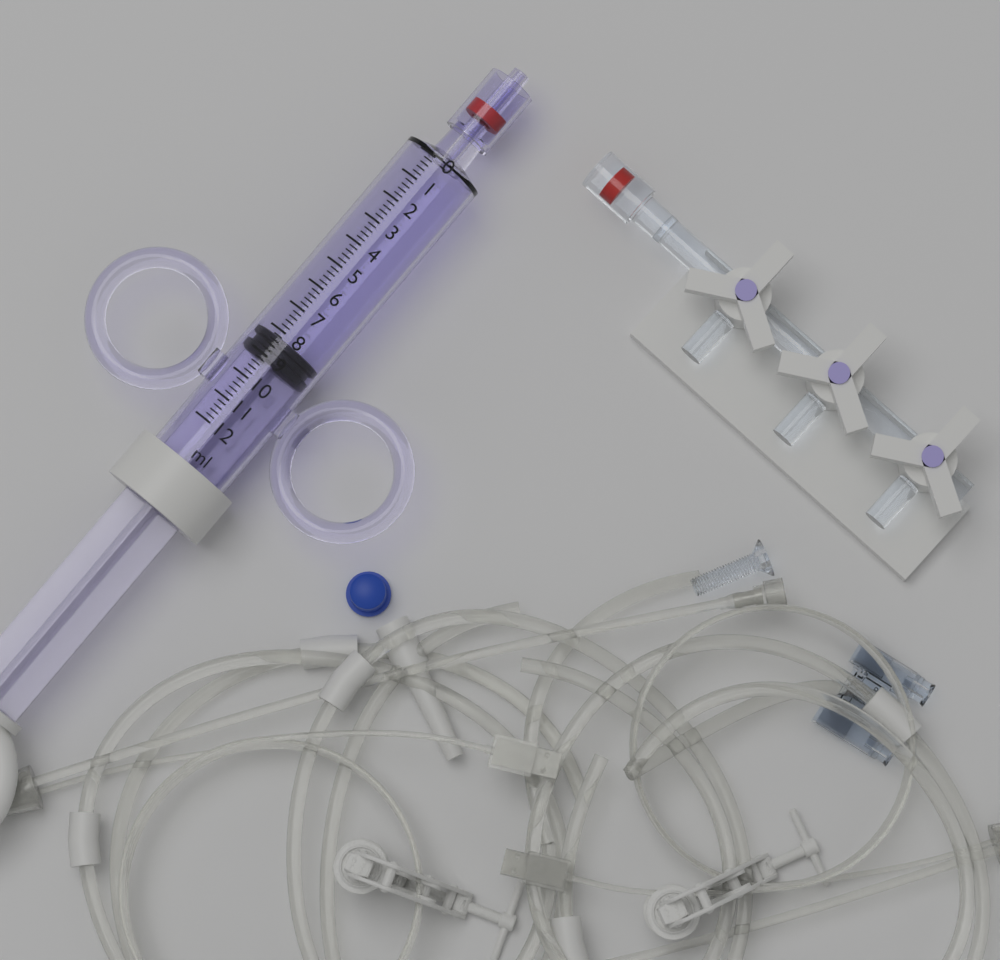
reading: 8.2 ml
